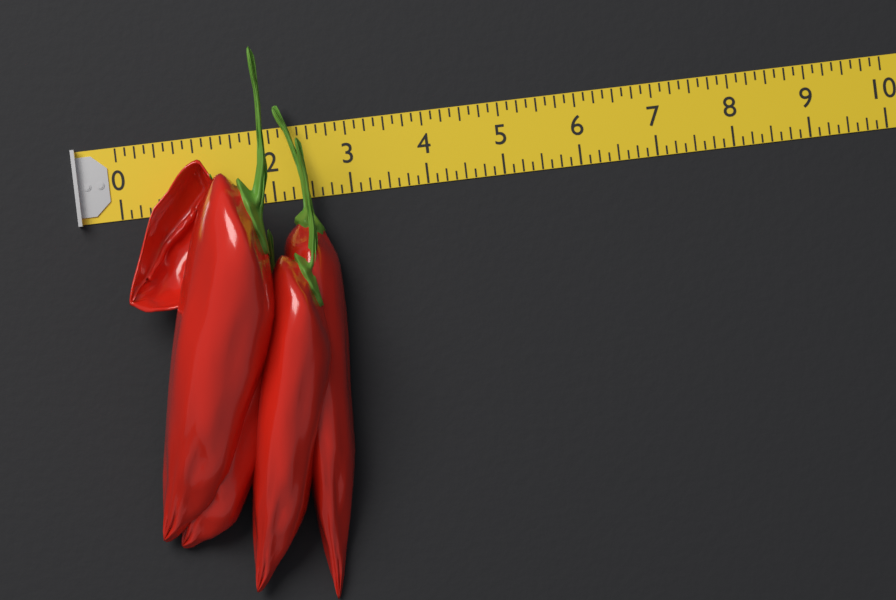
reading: 2.750 (no unit)
